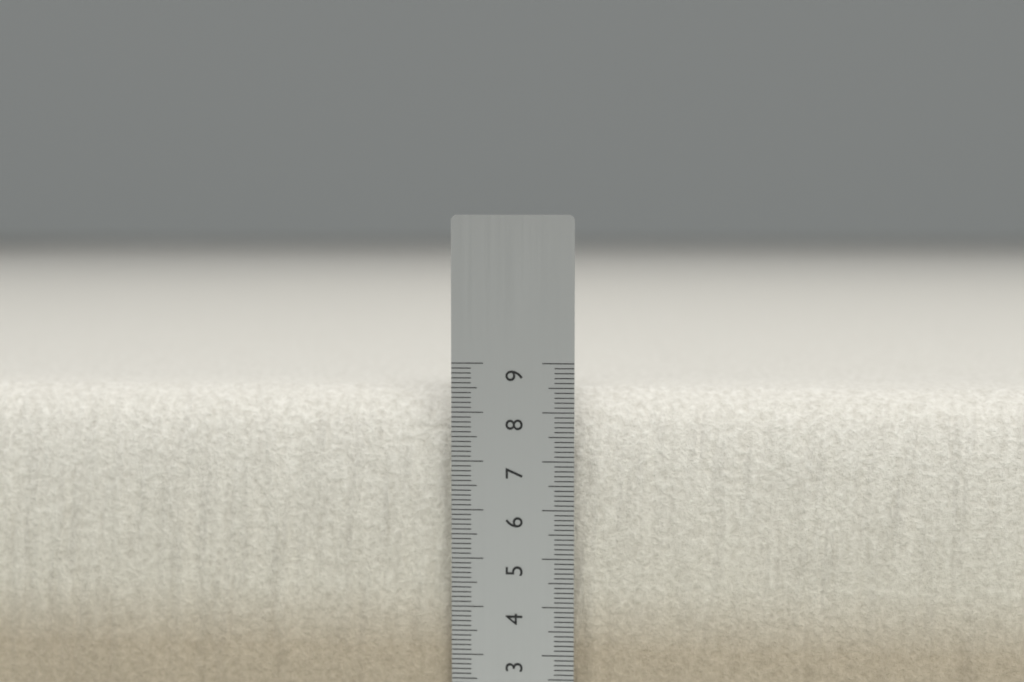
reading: 8.4 cm
